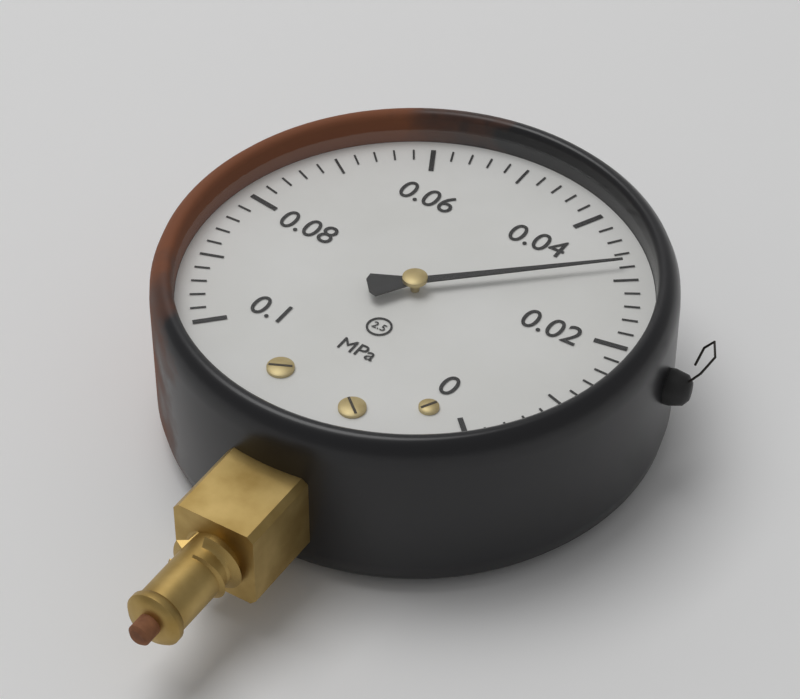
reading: 0.032 MPa
